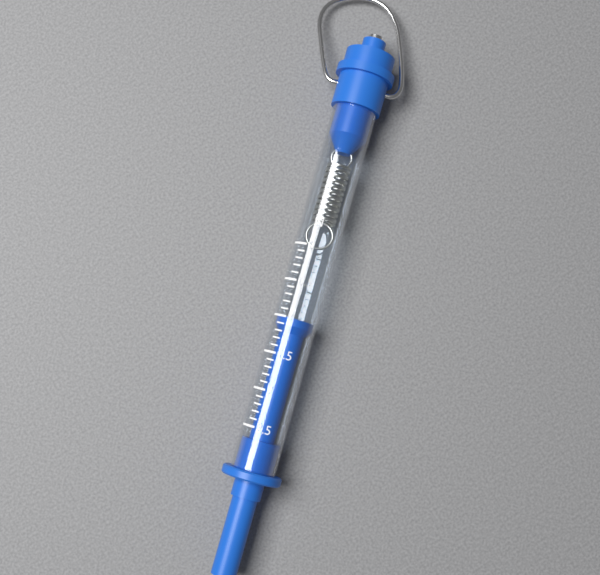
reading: 1.0 N
